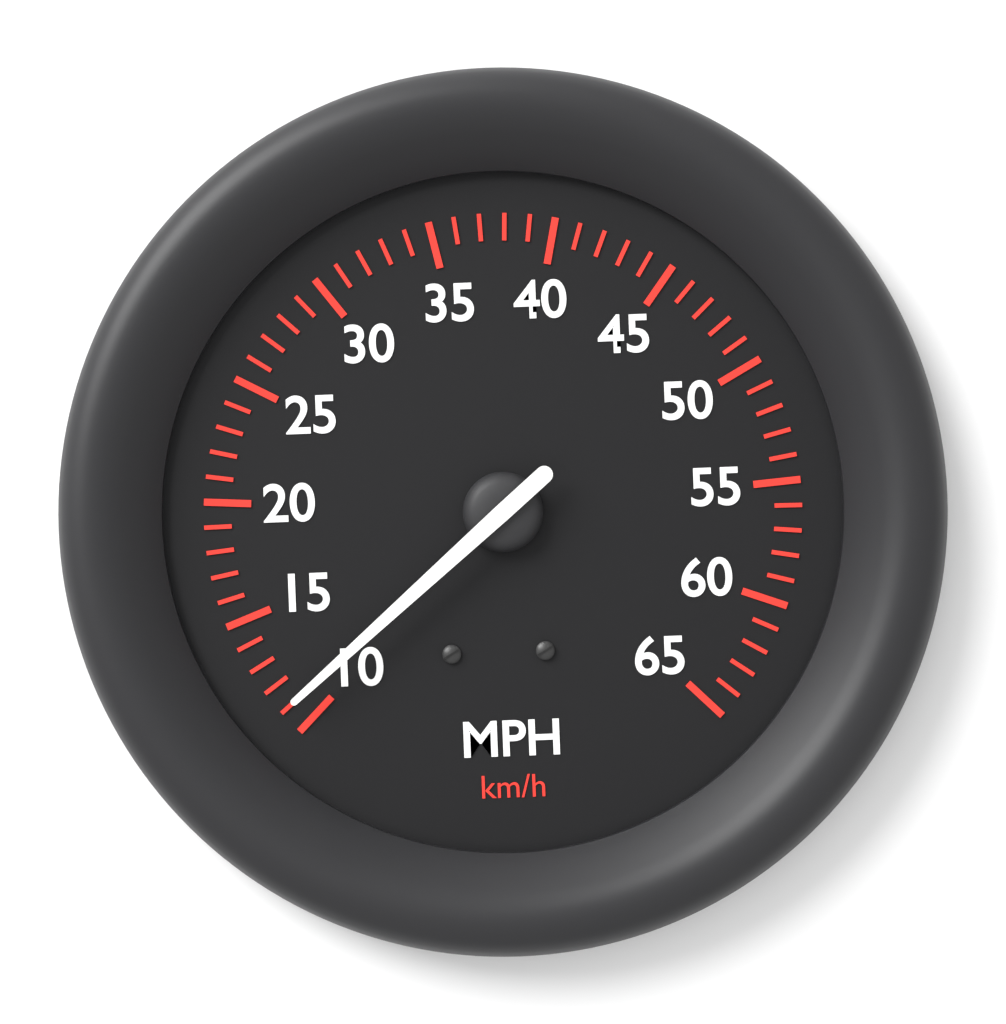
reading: 11 mph
